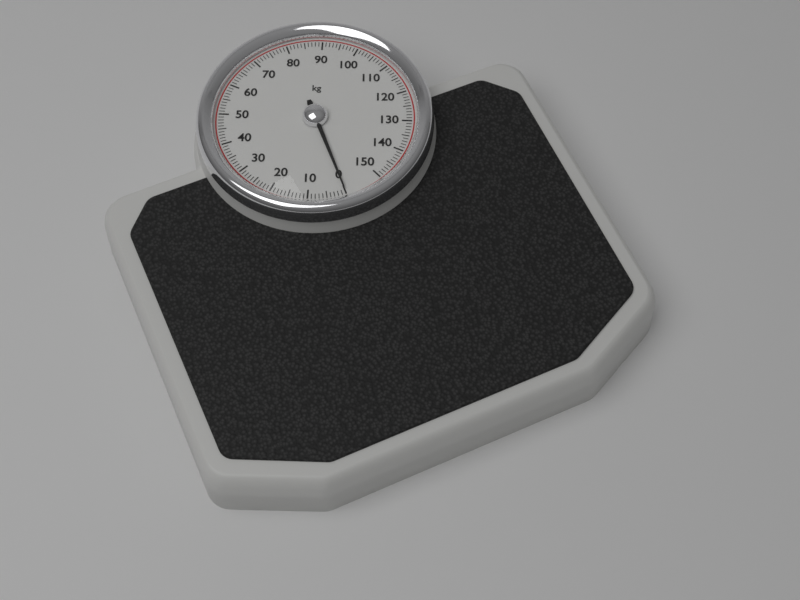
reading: 0 kg
